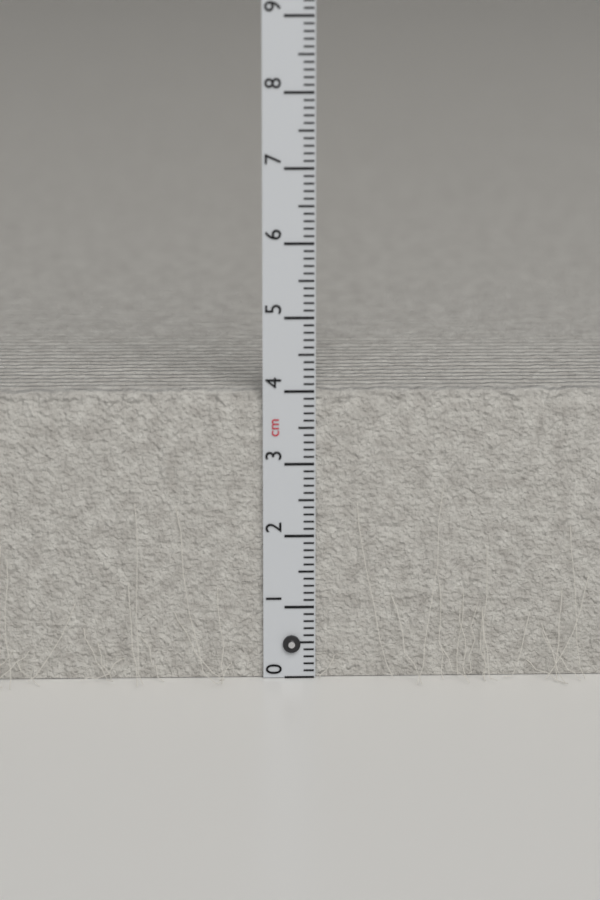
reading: 4.0 cm
